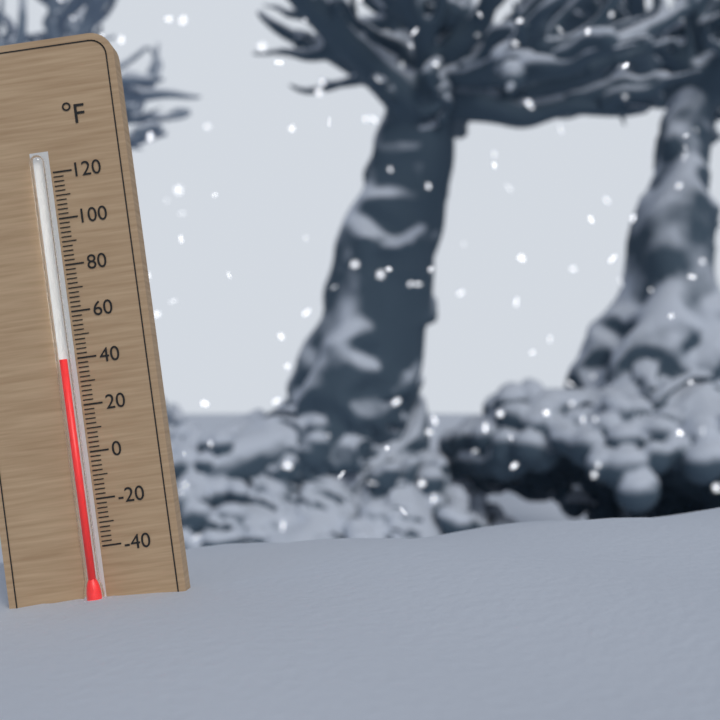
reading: 40 °F
